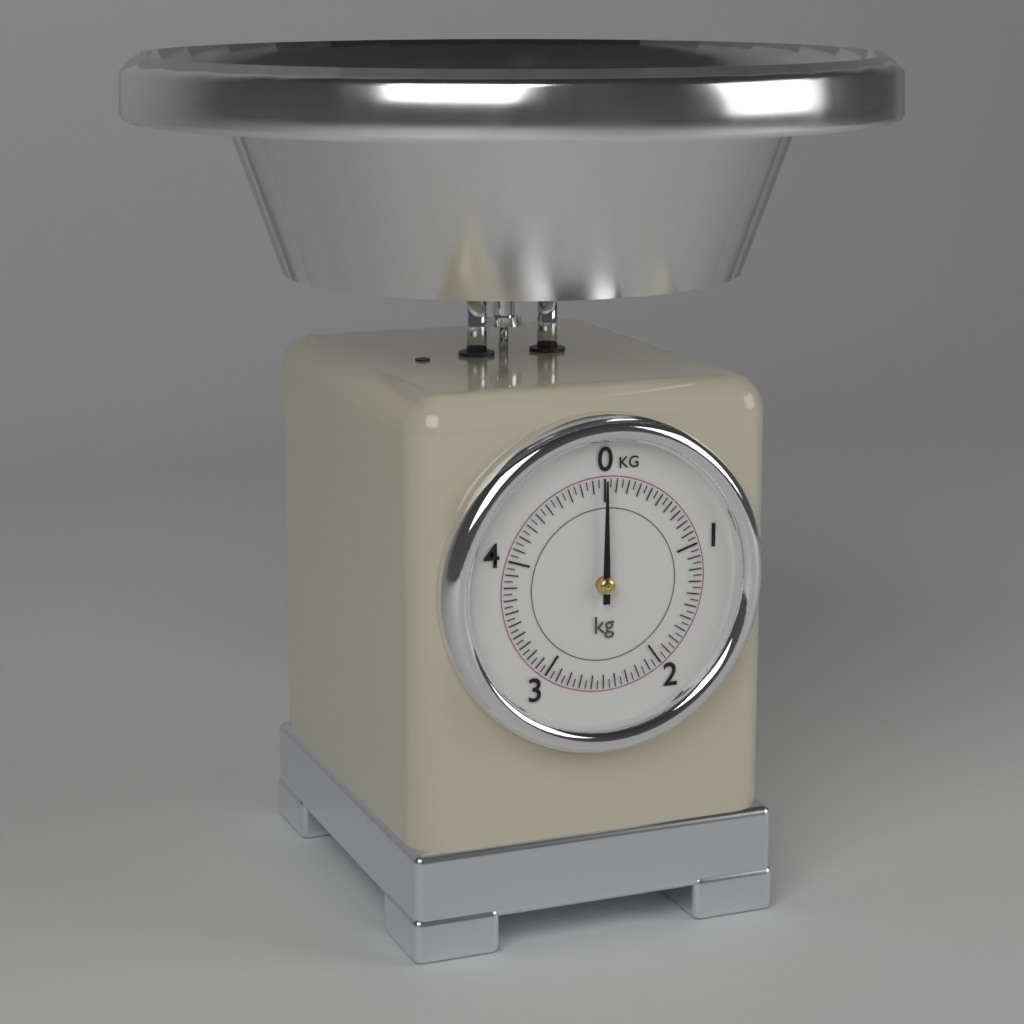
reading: 0.00 kg
